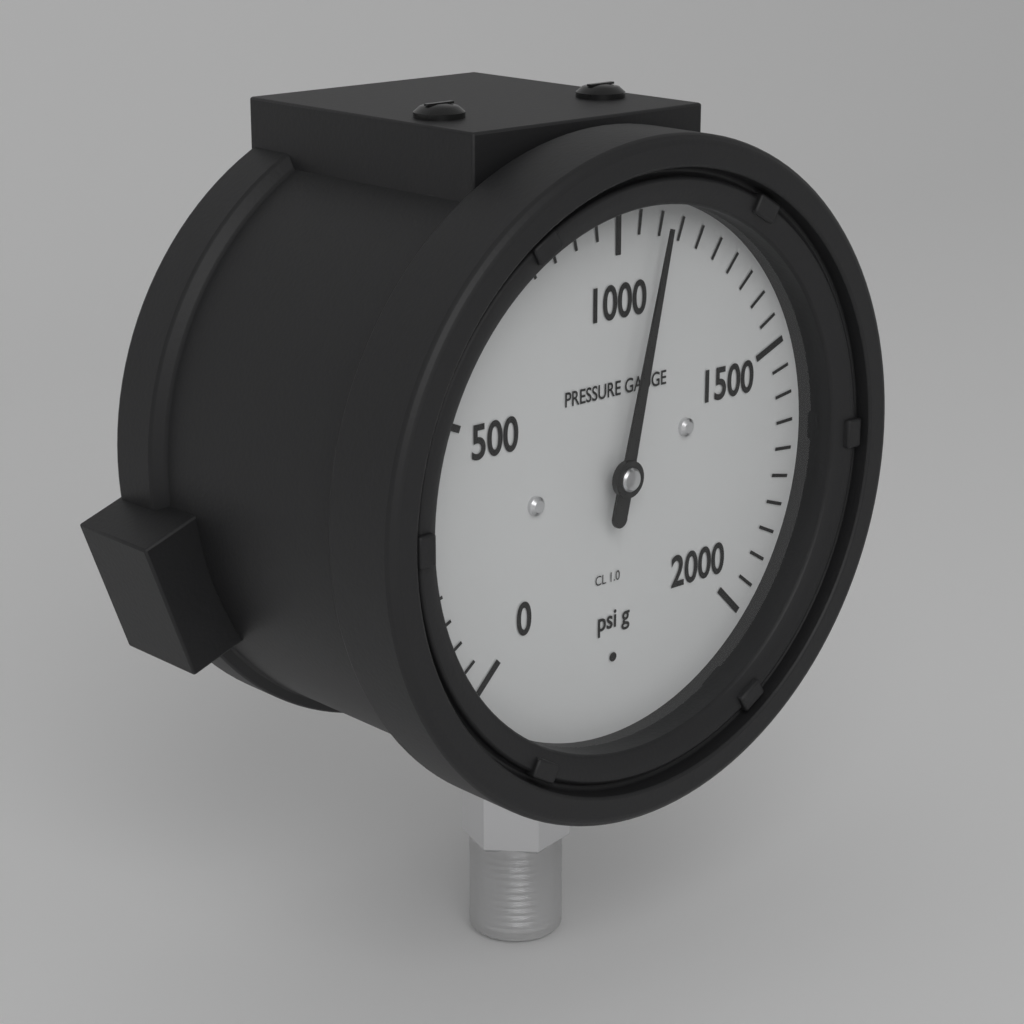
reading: 1100 psi
